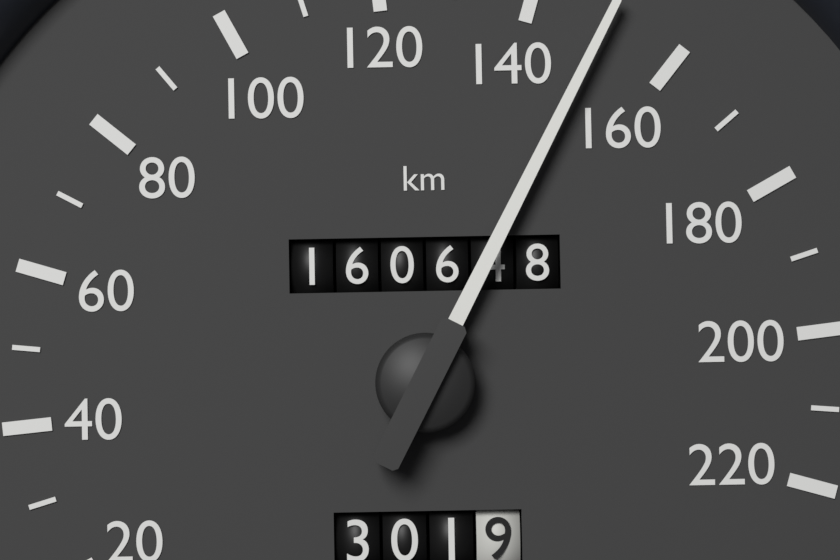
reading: 150 km/h
